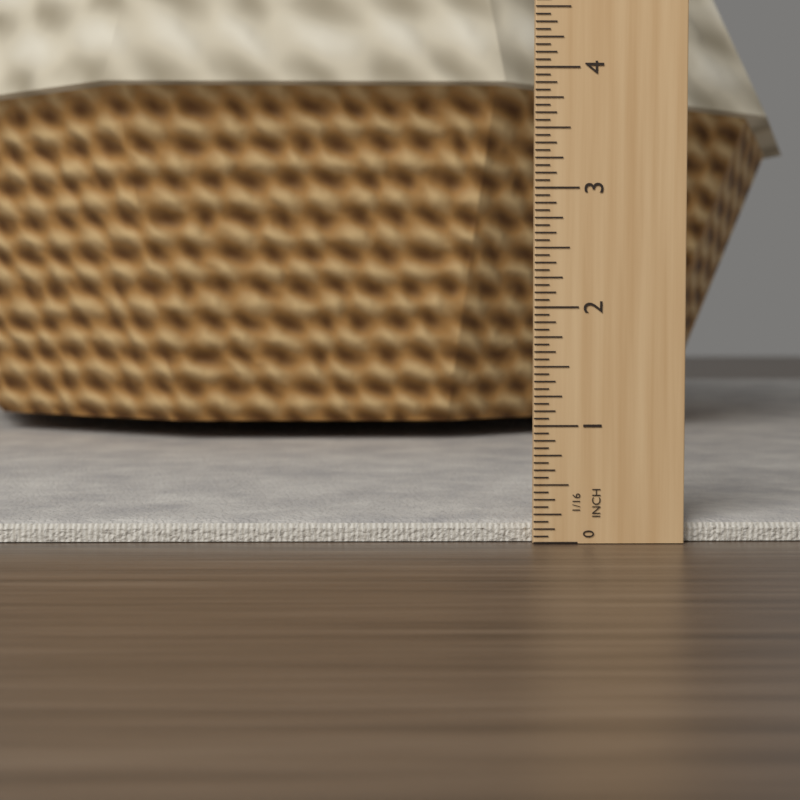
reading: 0.1875 in
